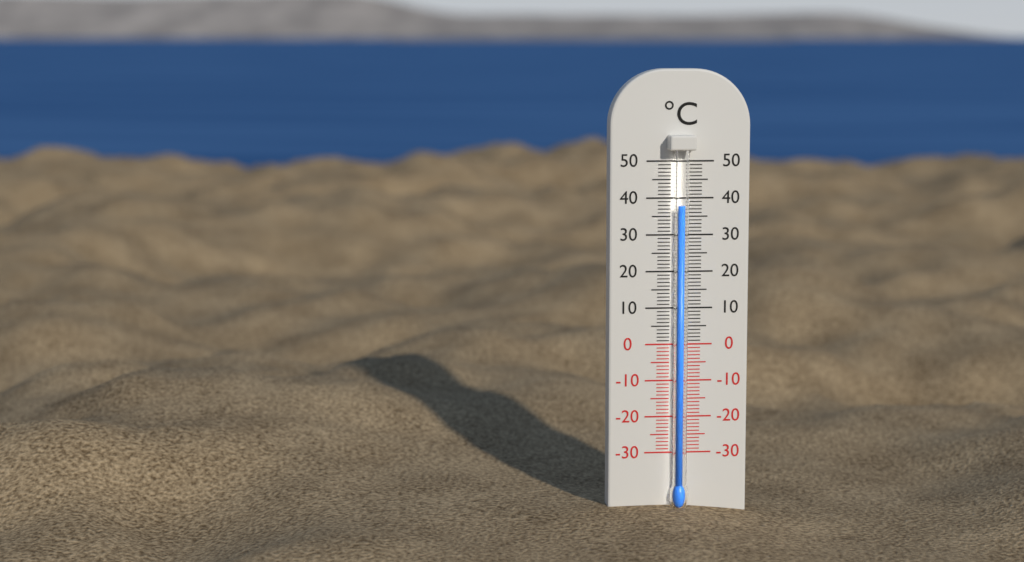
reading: 38 °C
